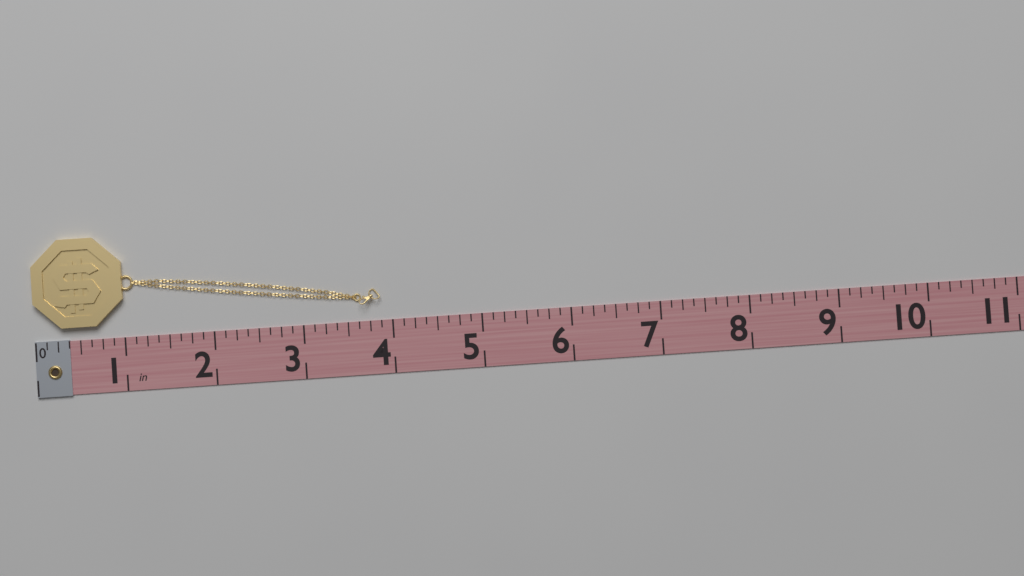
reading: 3.875 in
